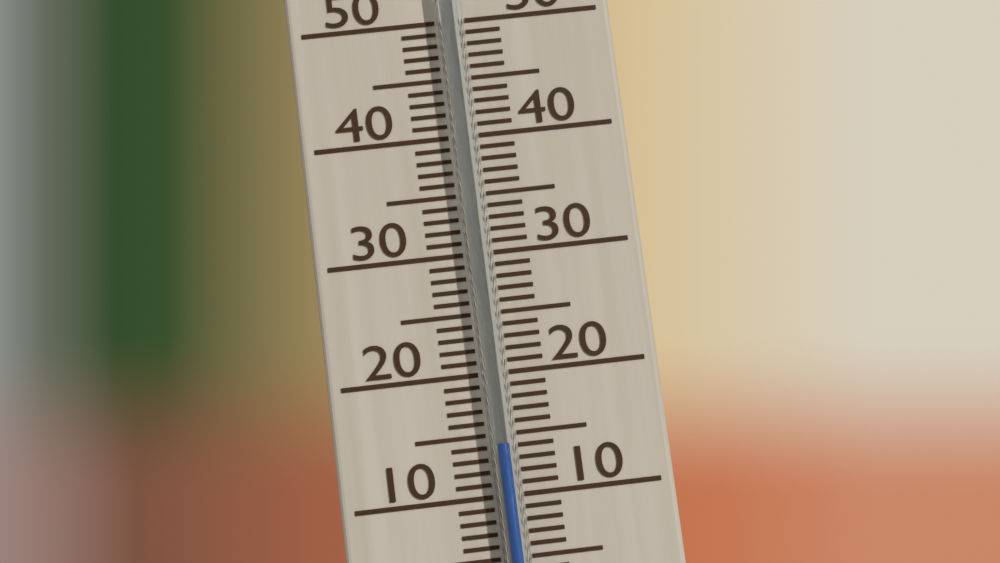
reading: 14 °C
